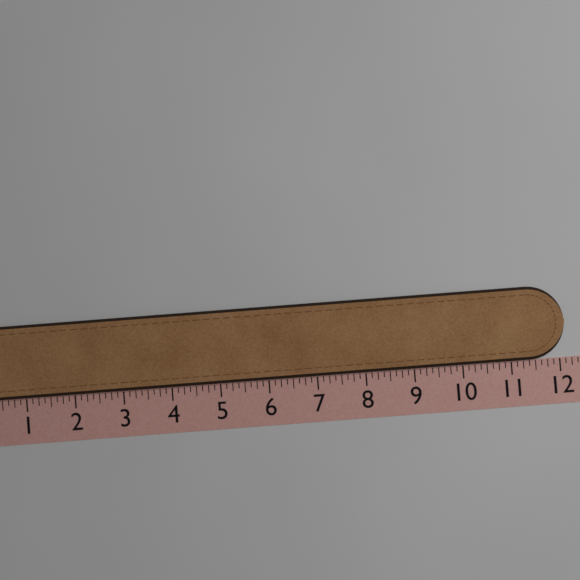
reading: 12.125 (no unit)
